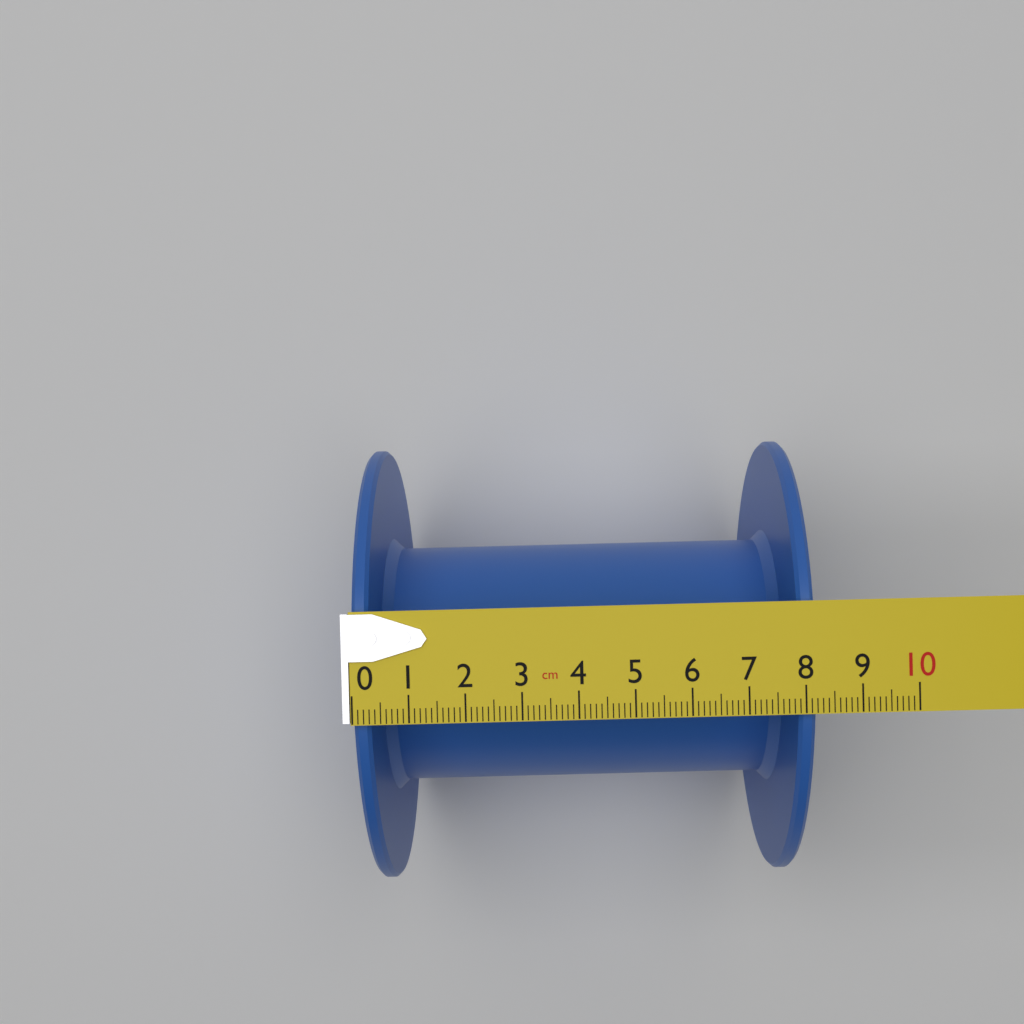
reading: 8.2 cm
